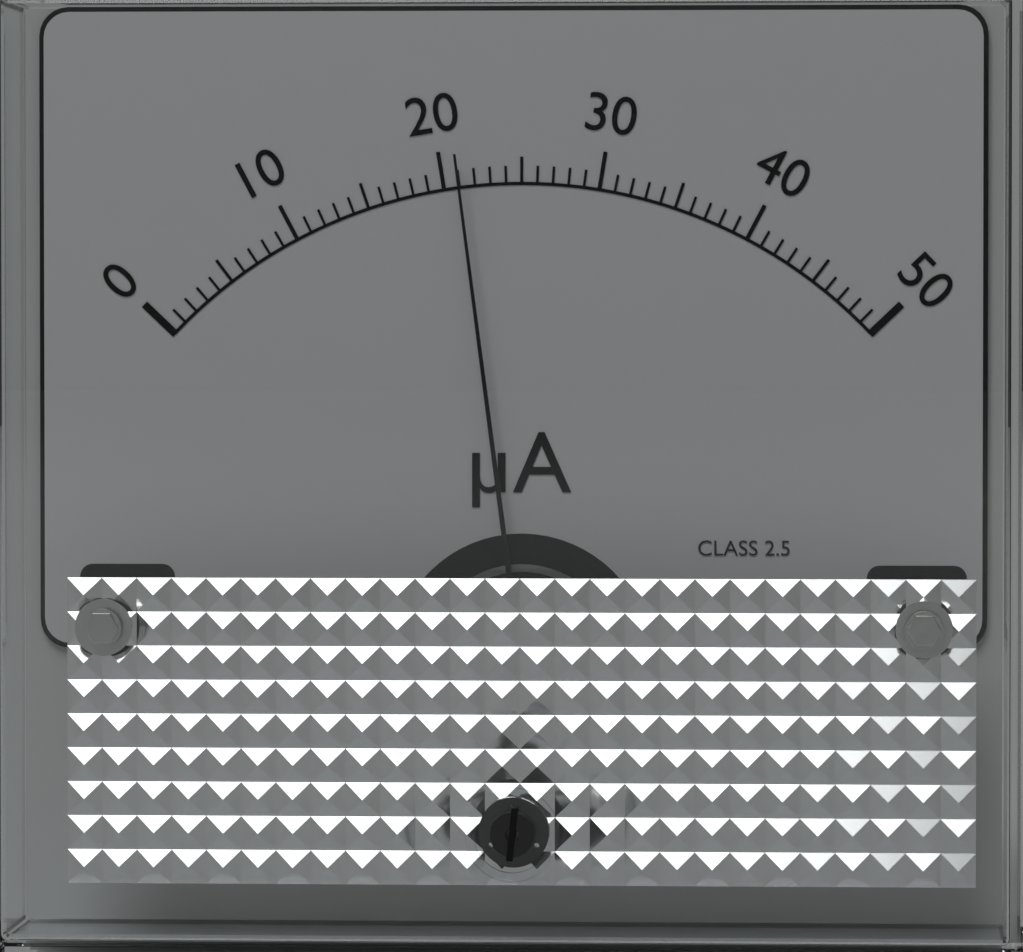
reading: 21 µA
